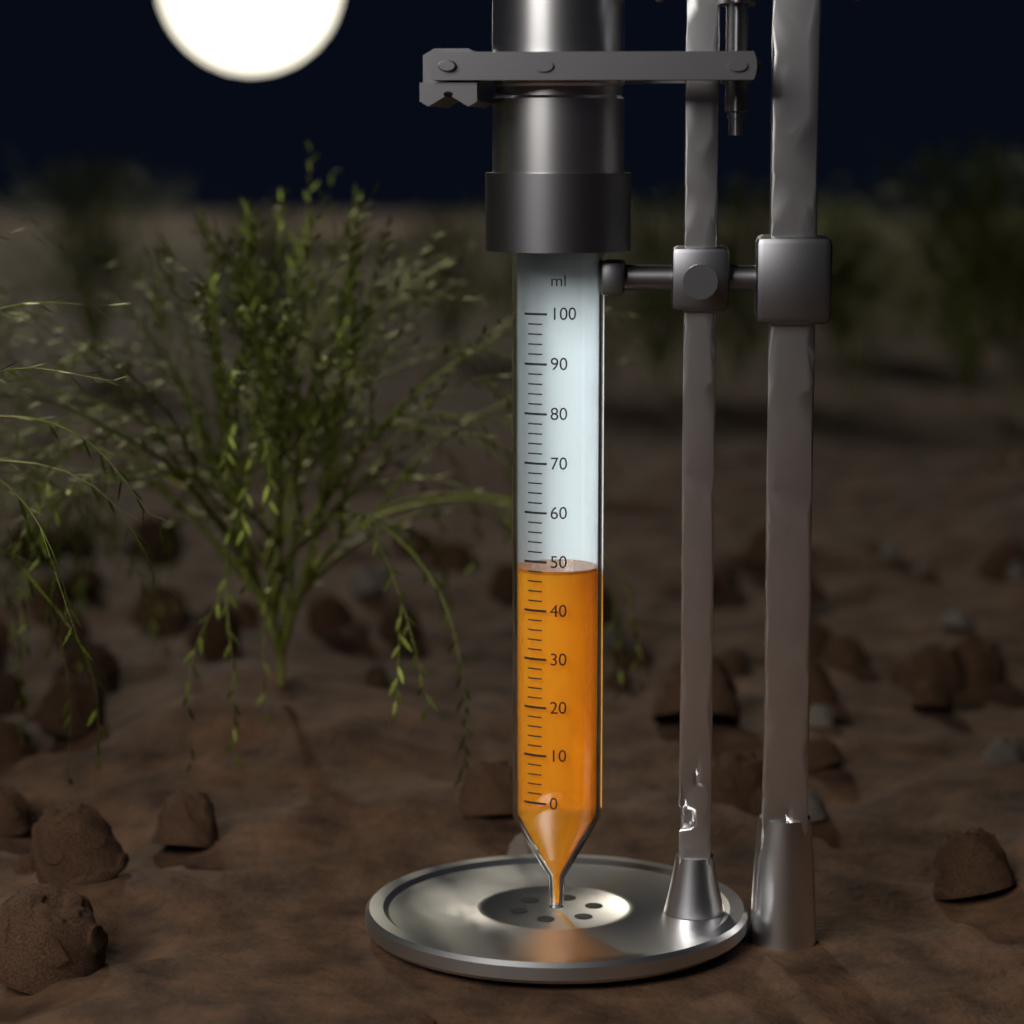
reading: 48 ml
